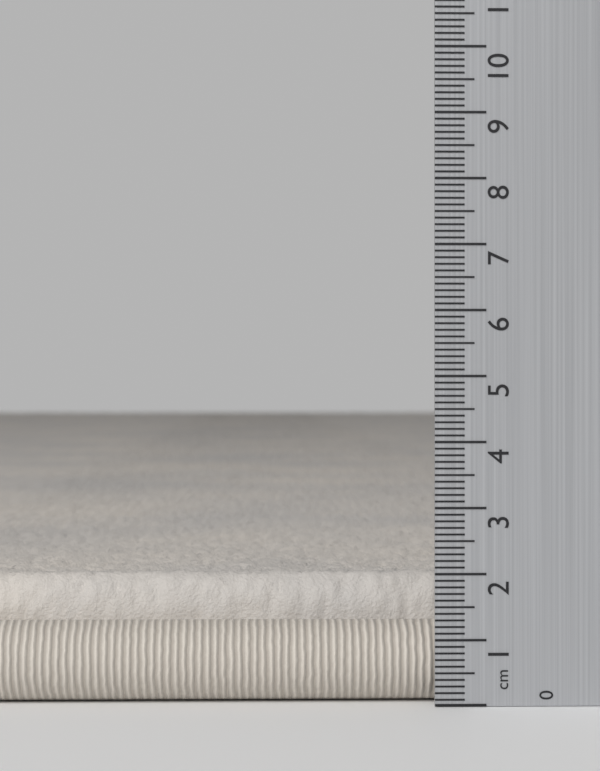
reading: 1.9 cm
